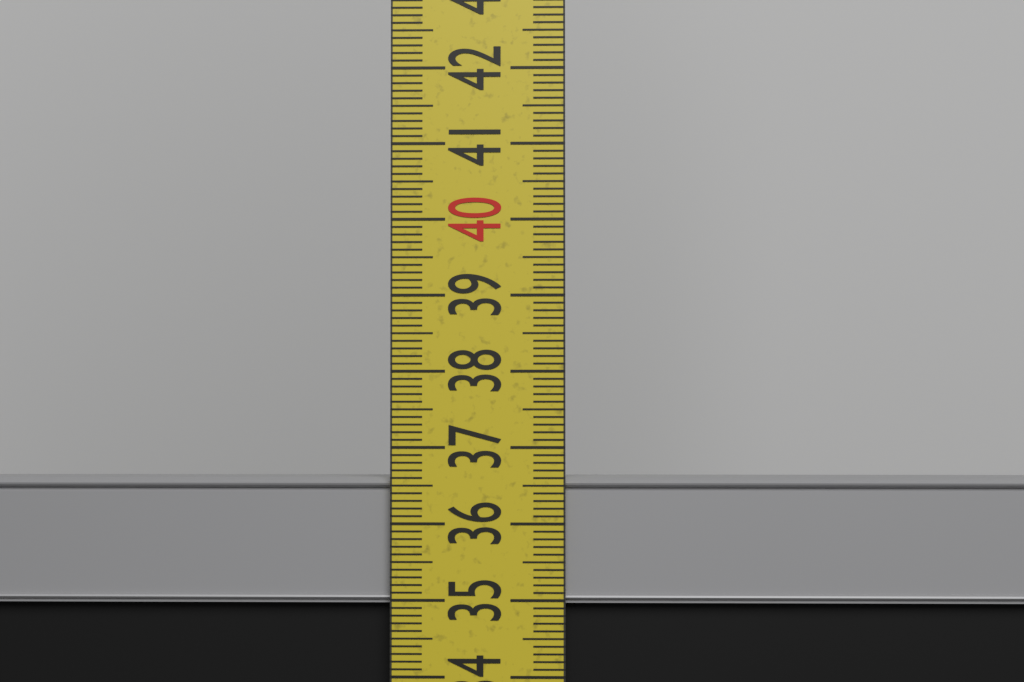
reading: 36.6 cm
